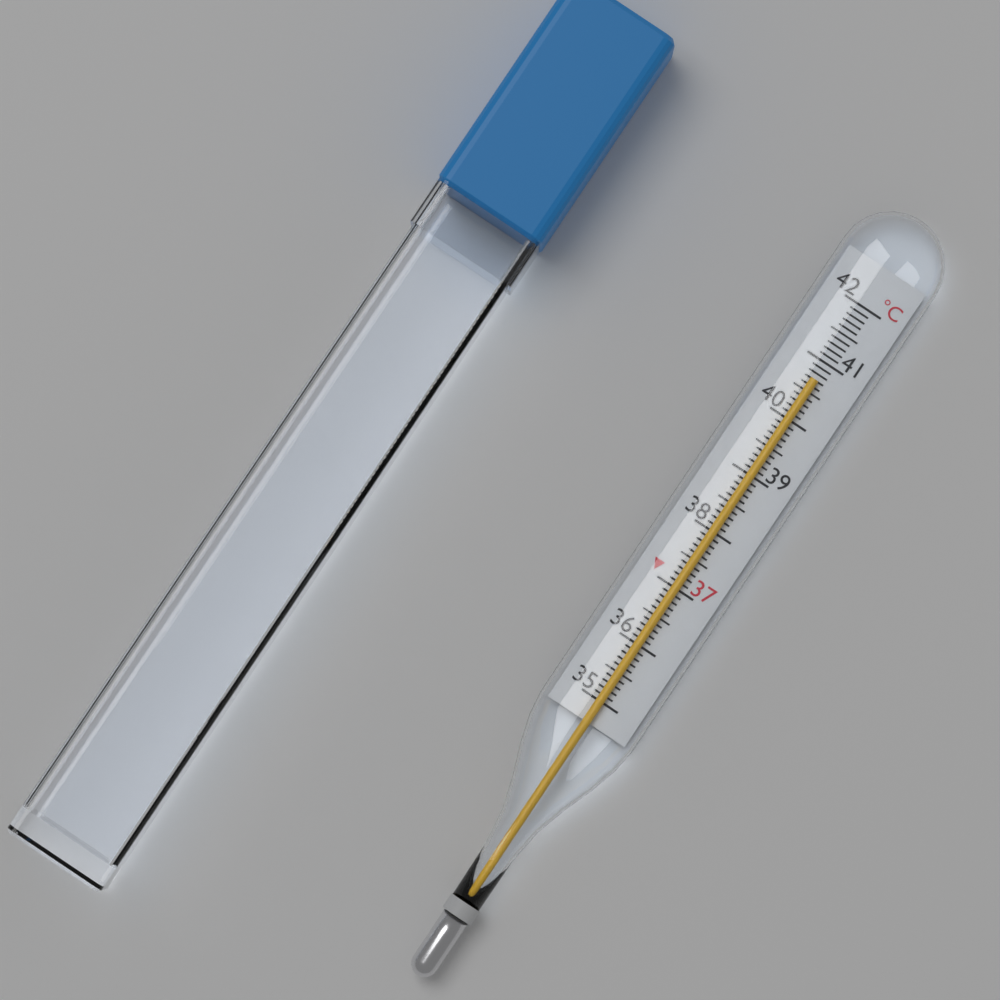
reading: 40.7 °C
